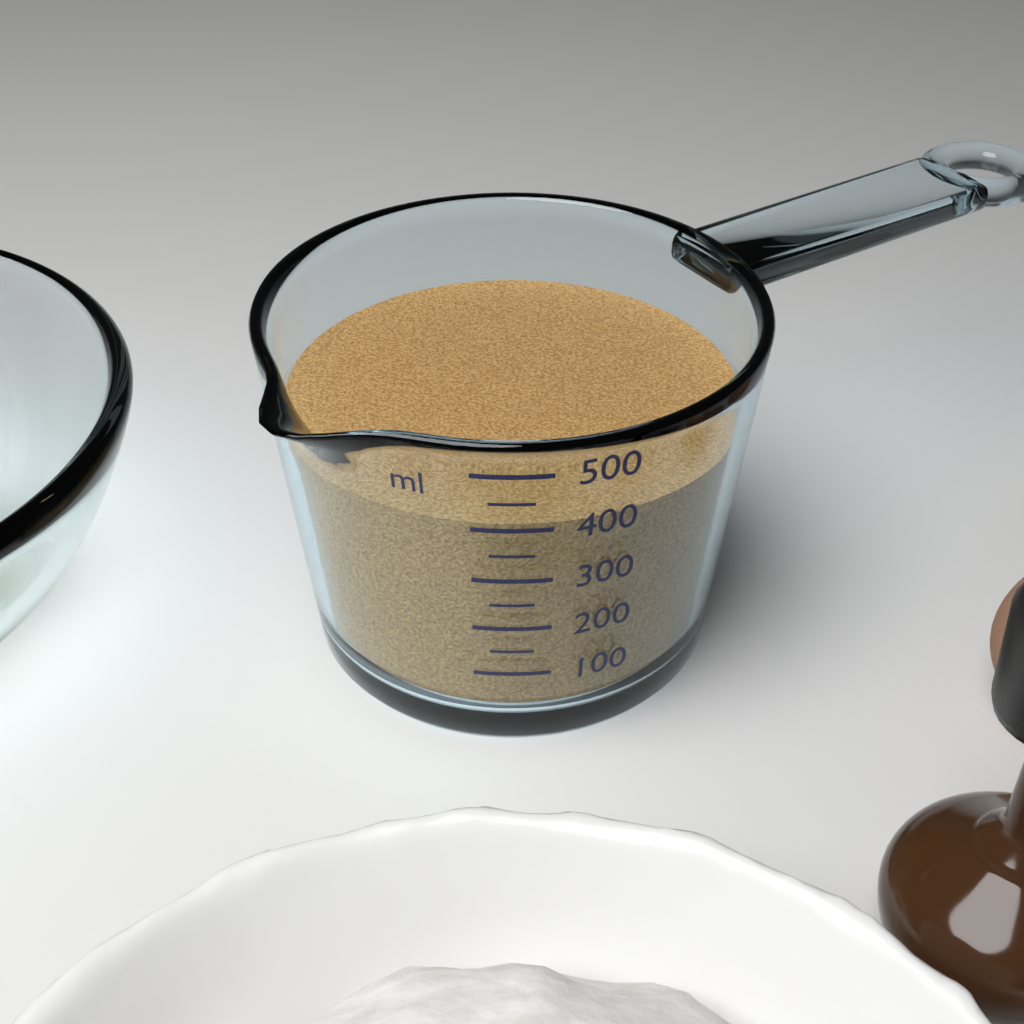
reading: 400 ml
